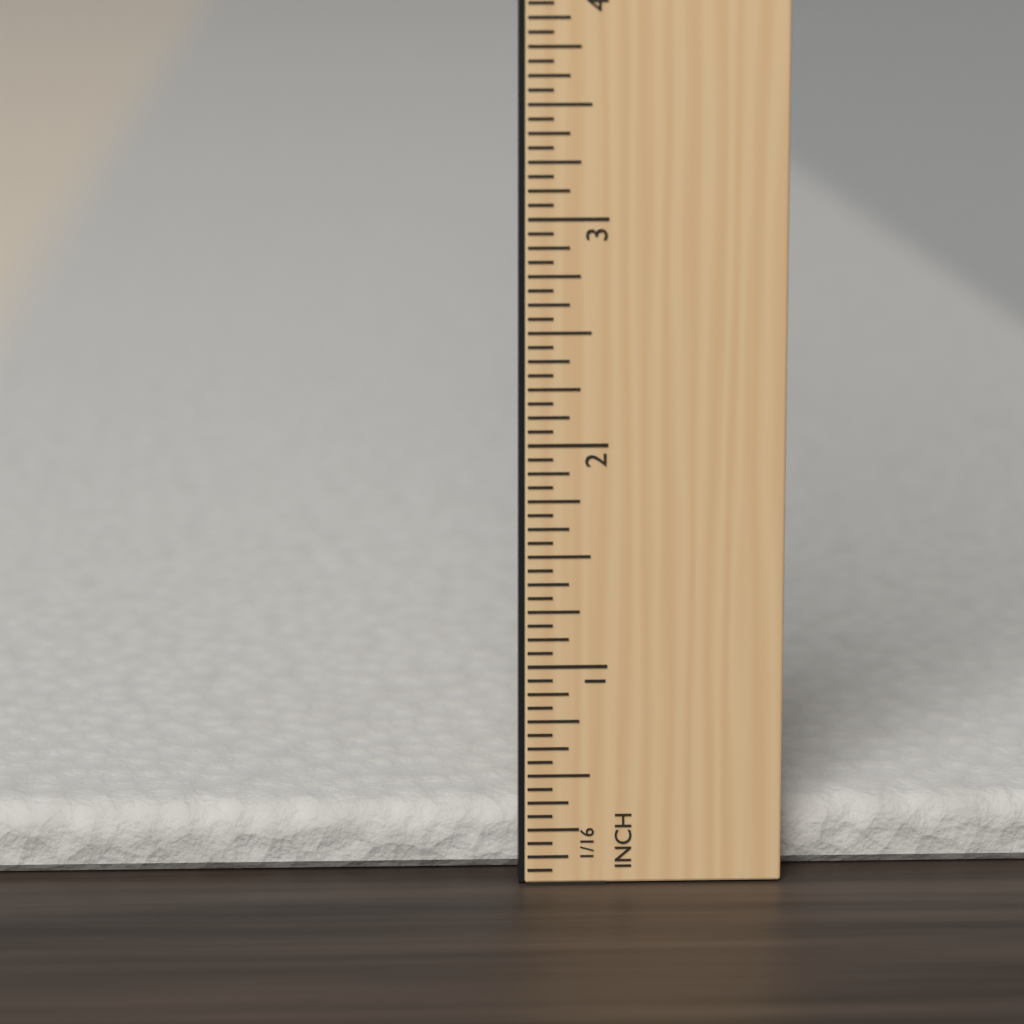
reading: 0.3125 in
